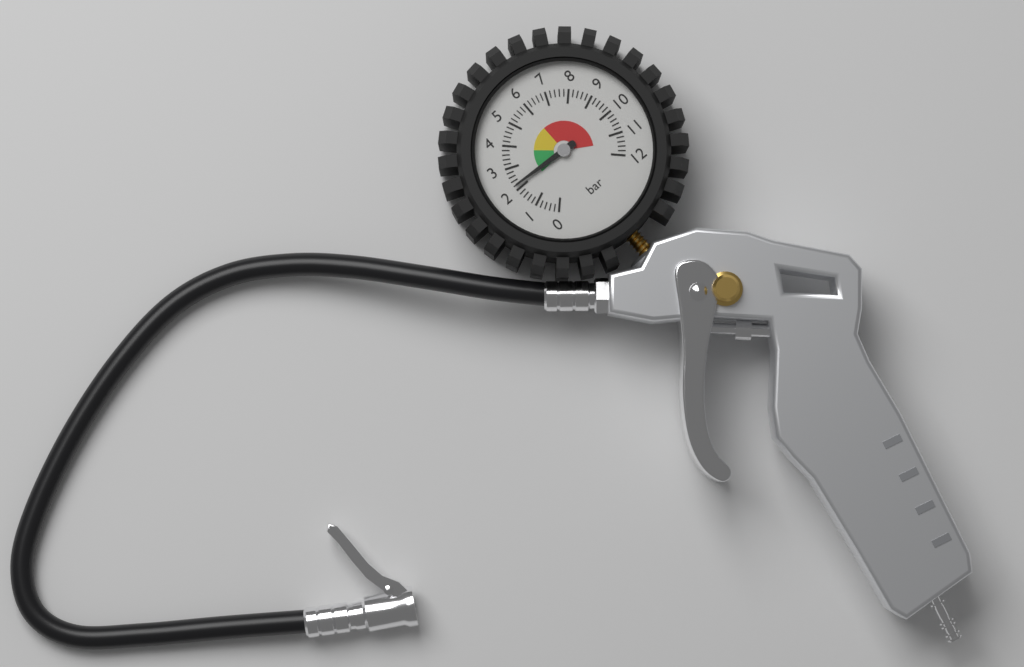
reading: 2.2 bar
